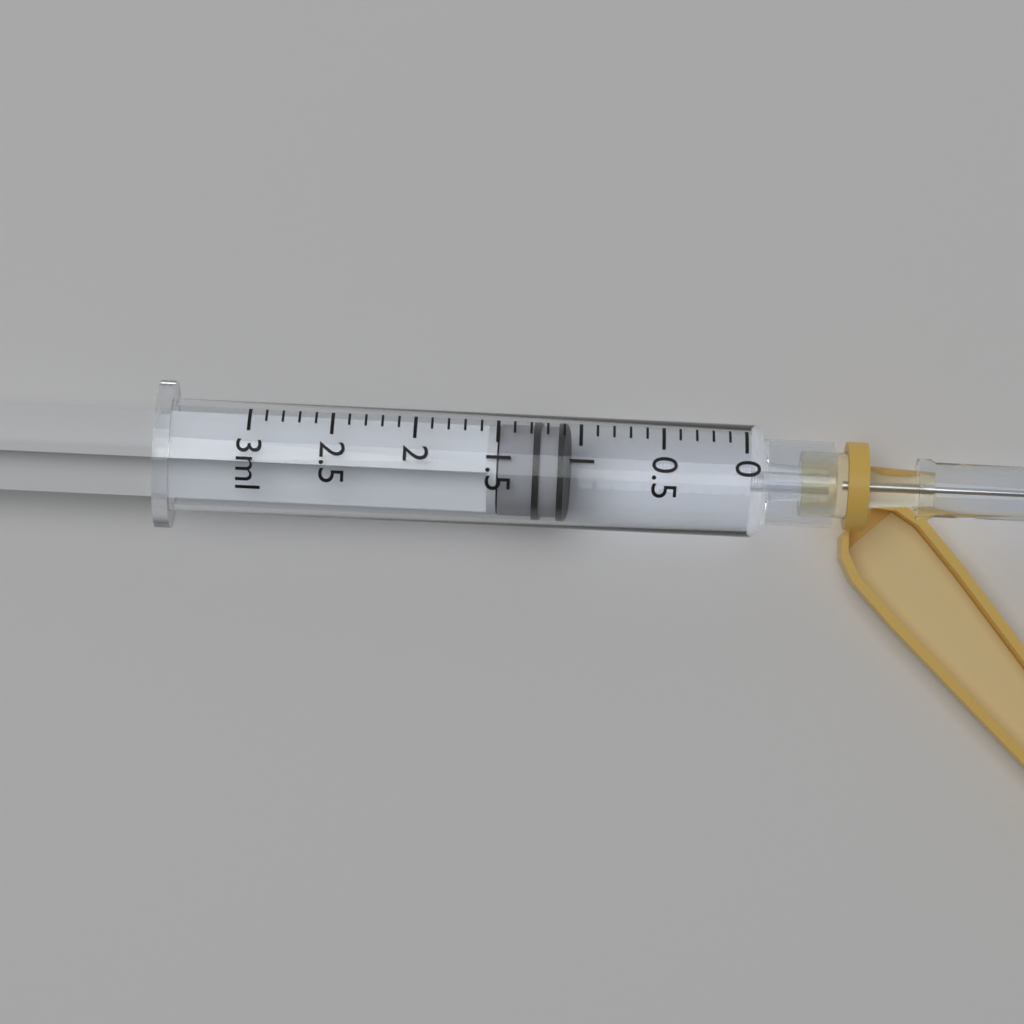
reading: 1.1 ml
